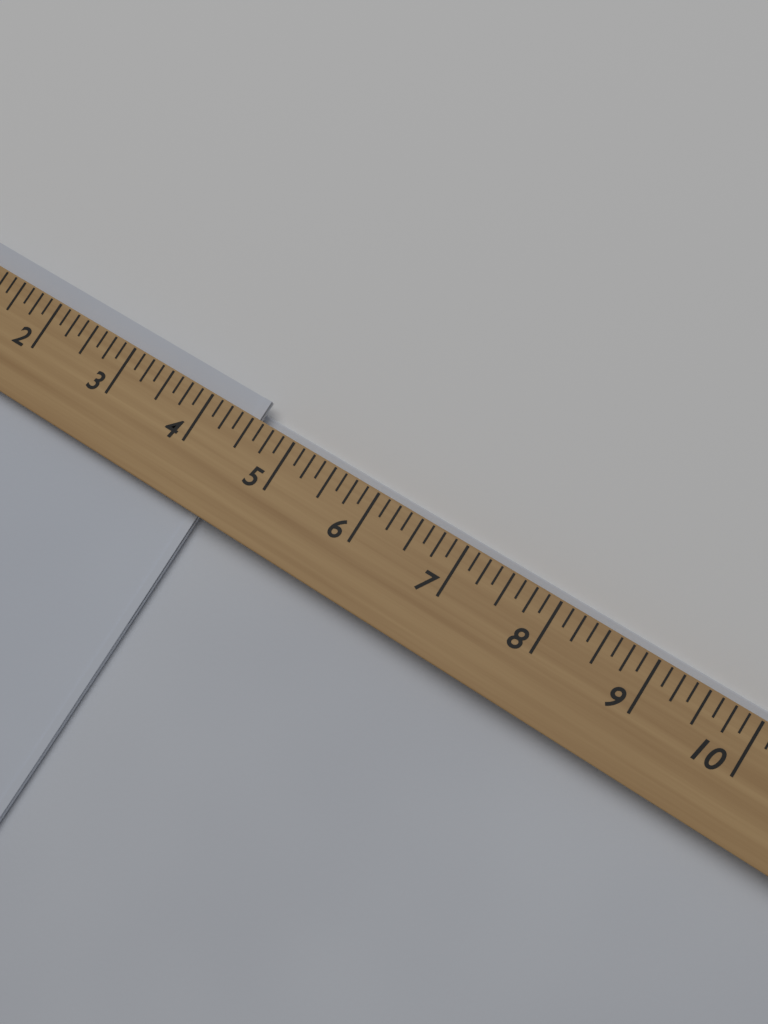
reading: 4.500 (no unit)
